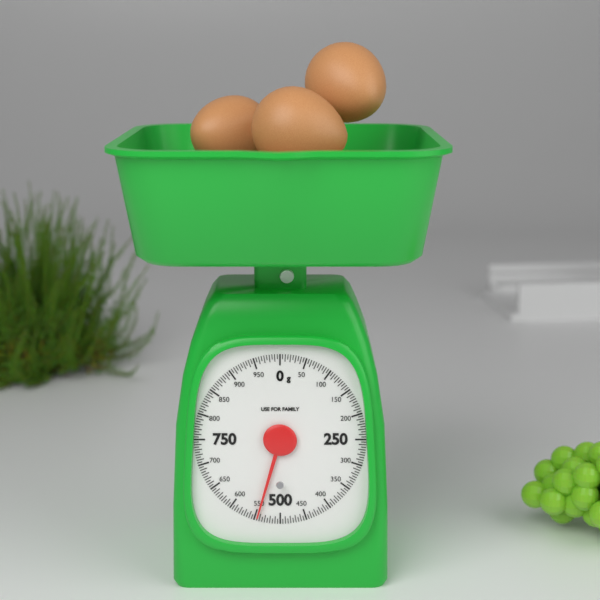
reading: 545 g
